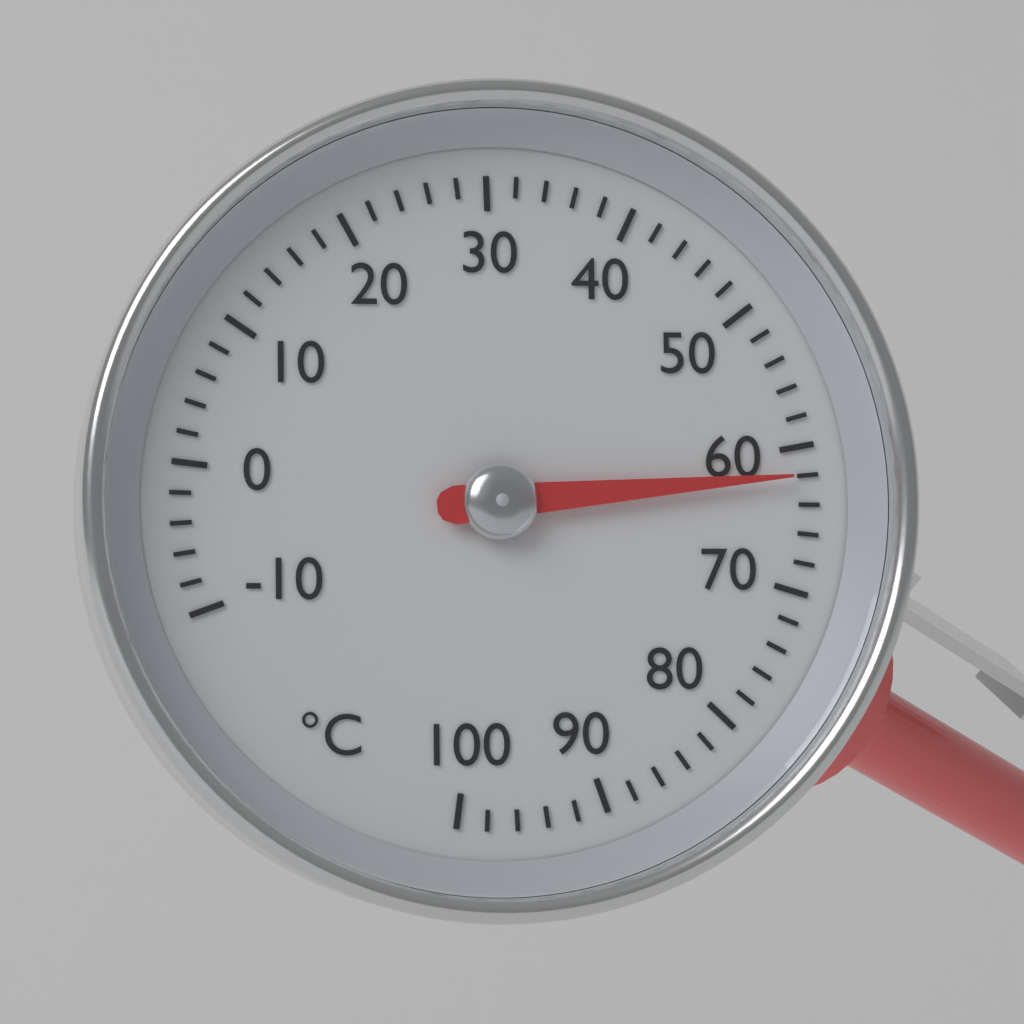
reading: 62 °C
